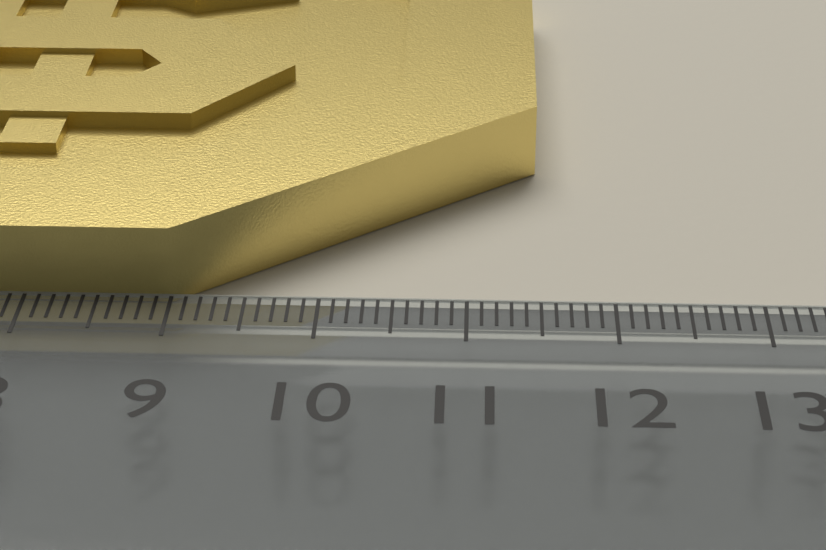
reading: 11.5 cm
